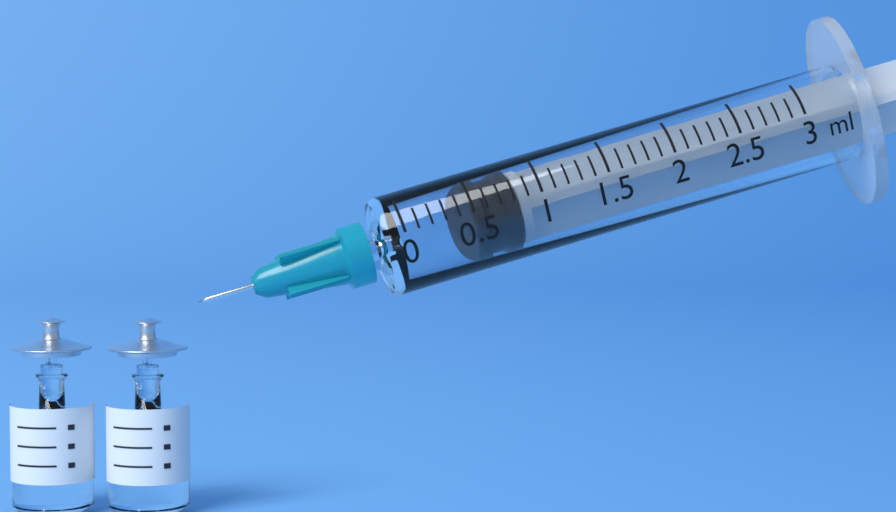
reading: 0.5 ml
